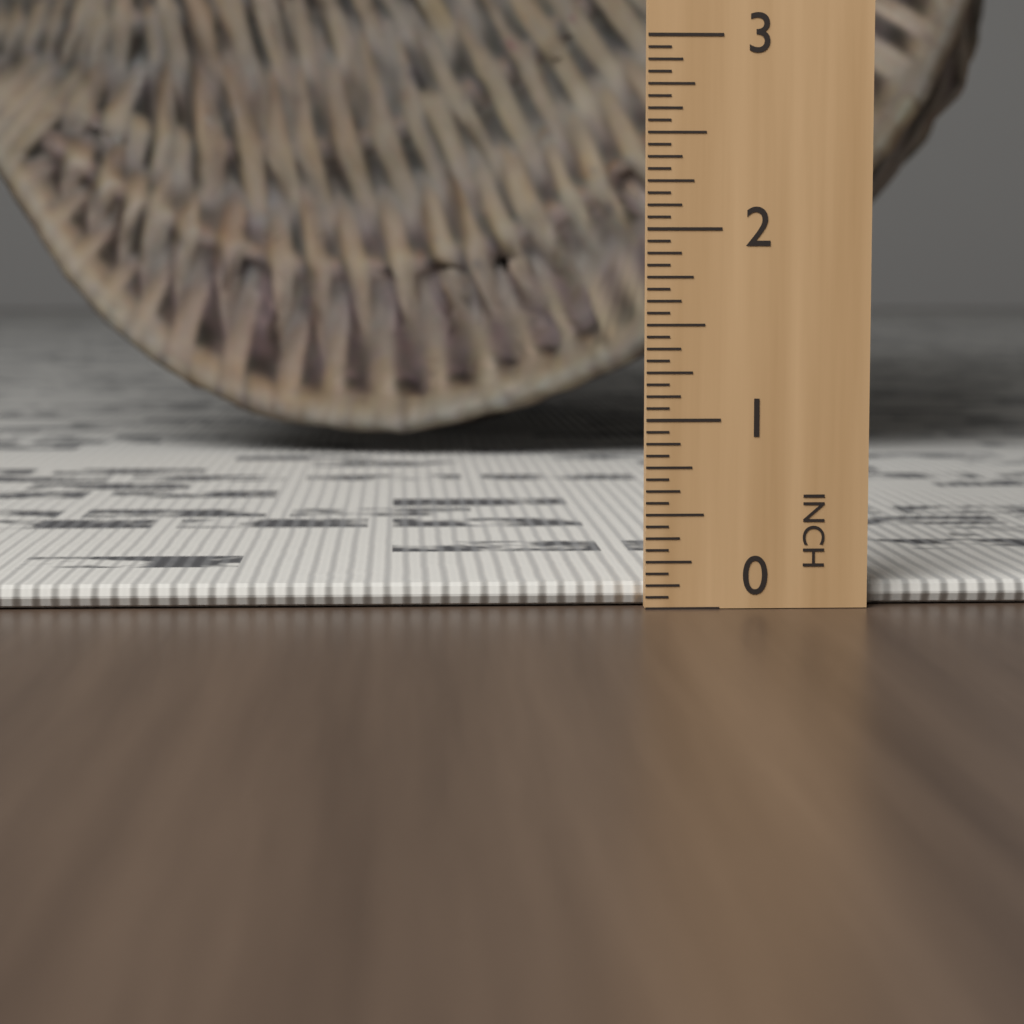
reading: 0.1250 in
